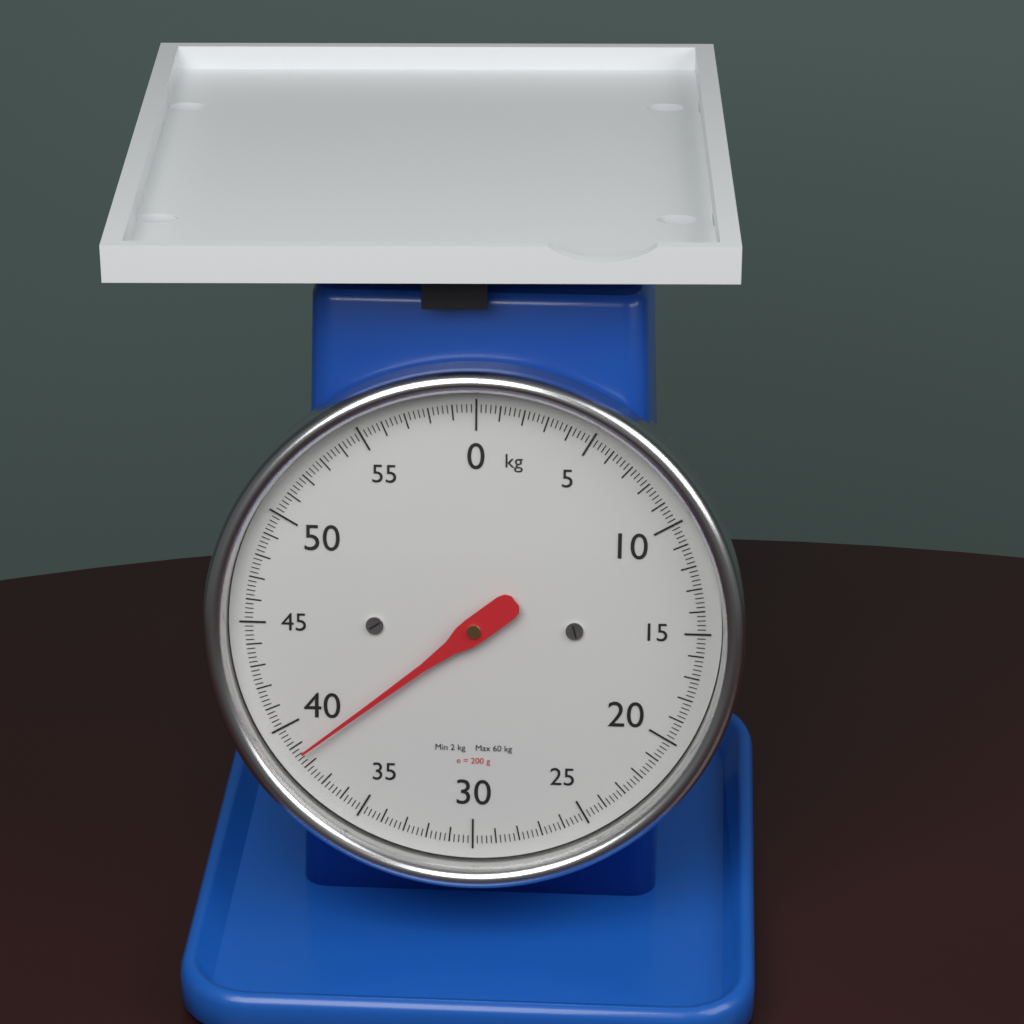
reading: 38.6 kg
